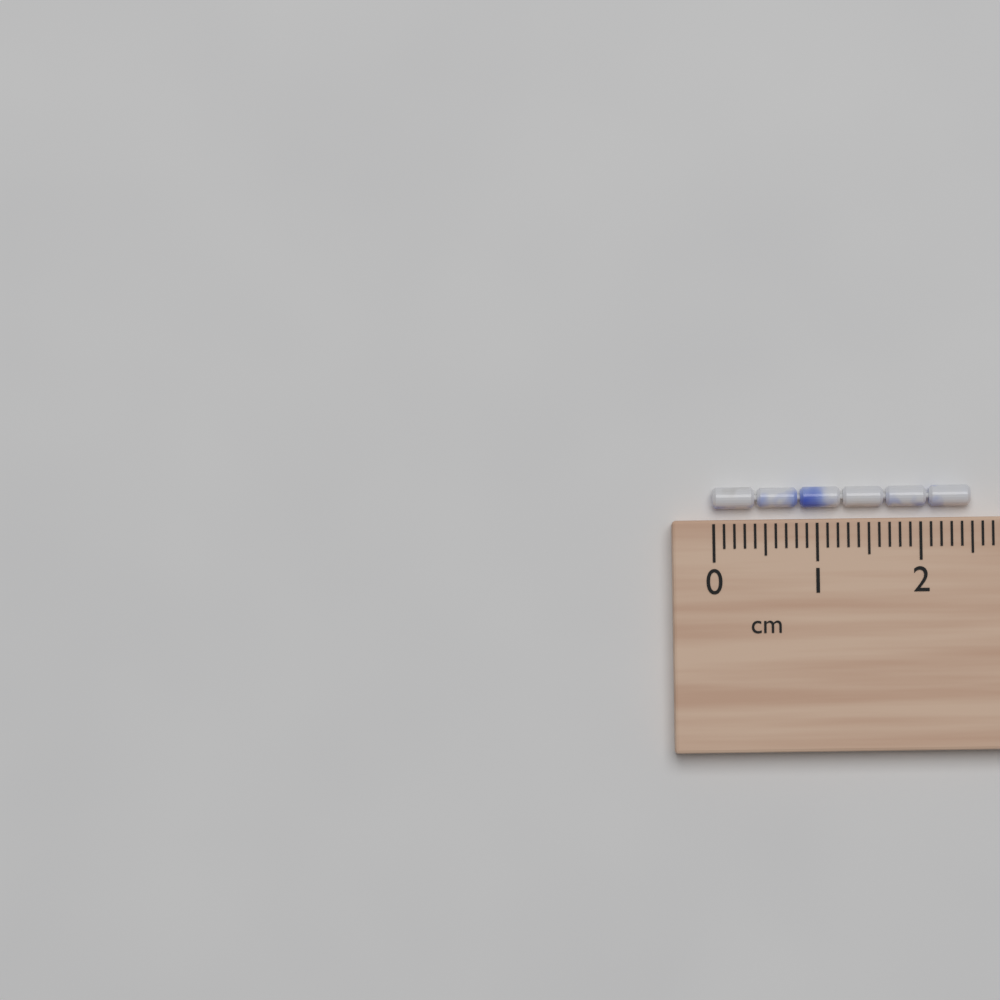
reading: 2.5 cm
